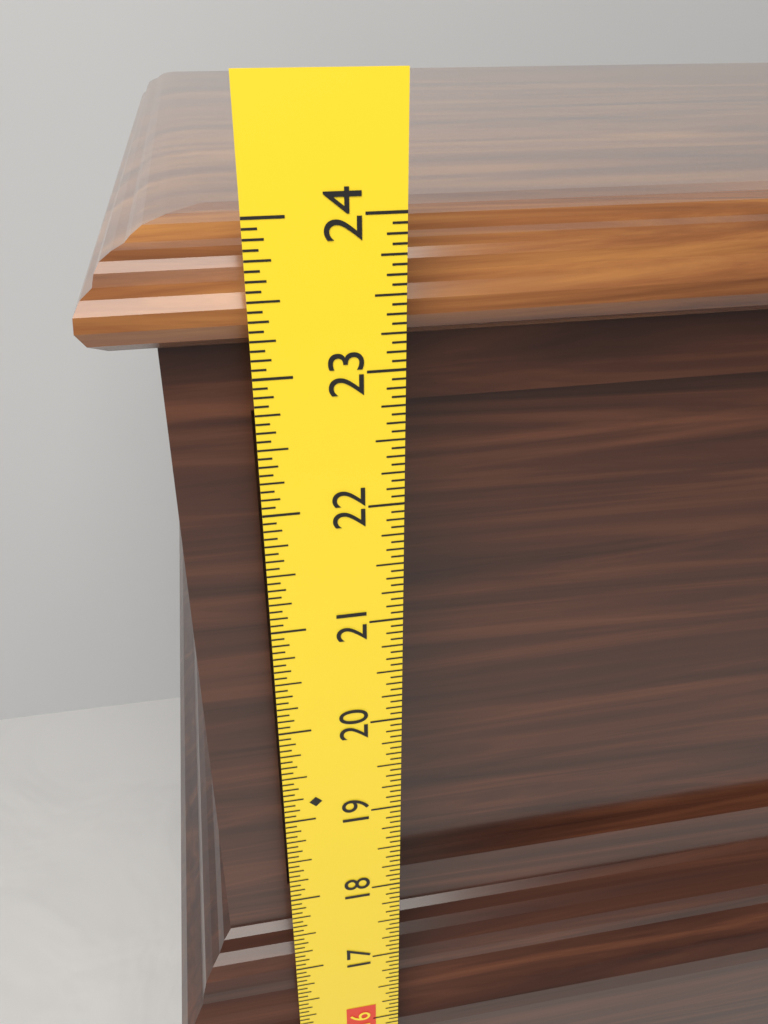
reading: 23.8750 in
